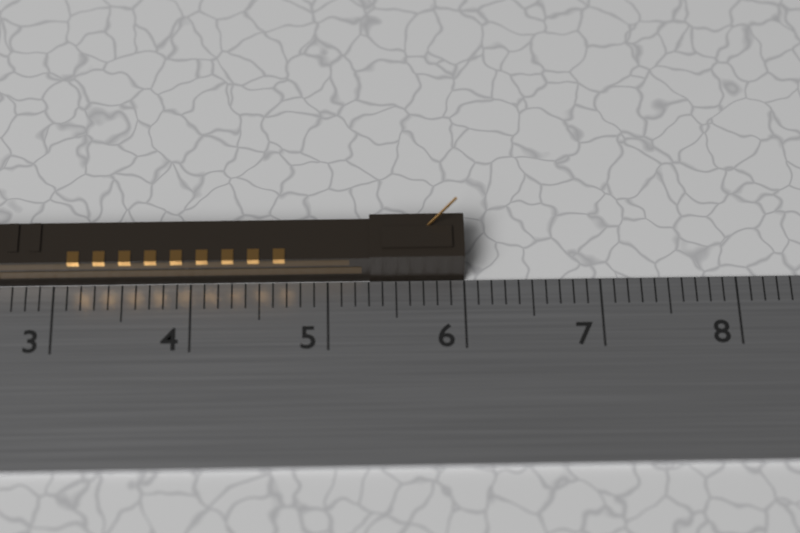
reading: 6.0 cm
